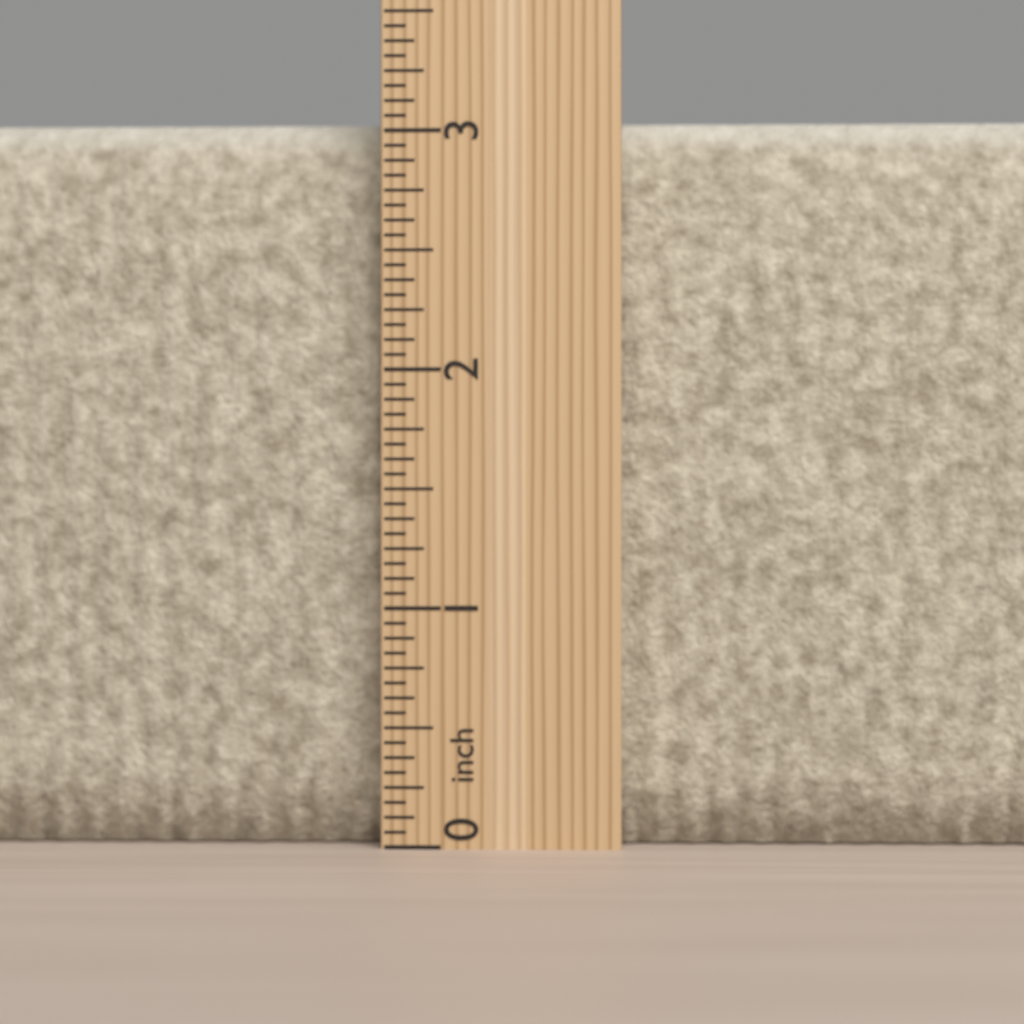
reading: 3.0625 inch
